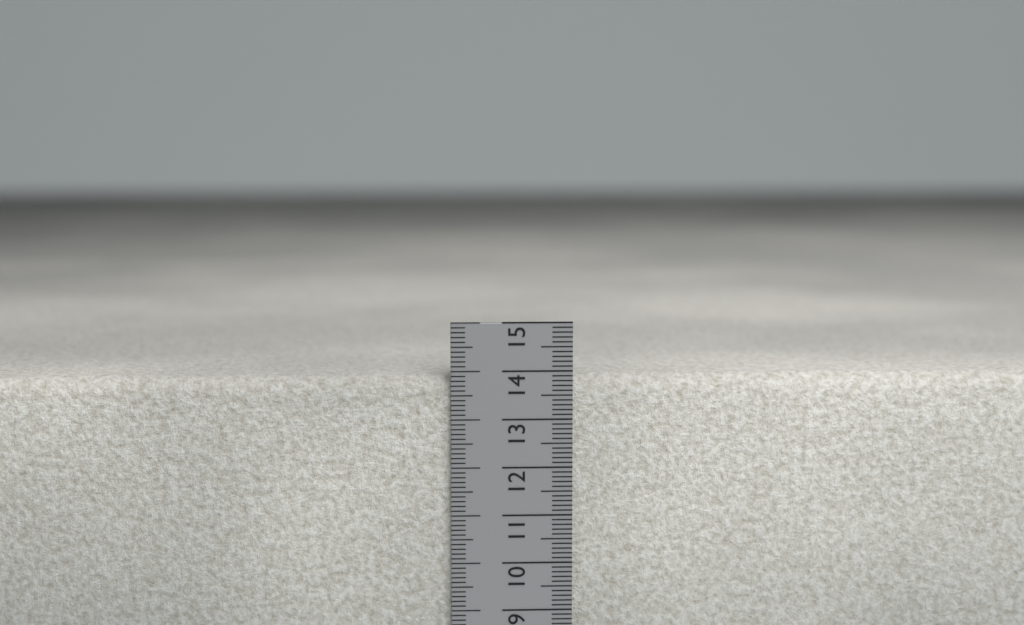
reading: 13.9 cm
